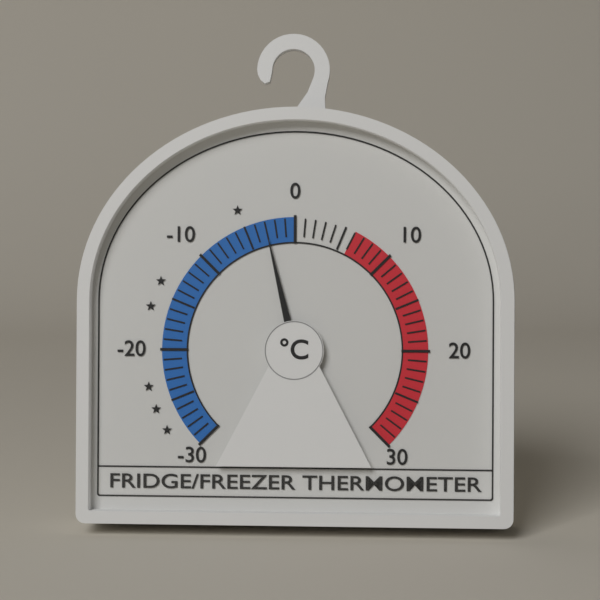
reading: -3 °C
